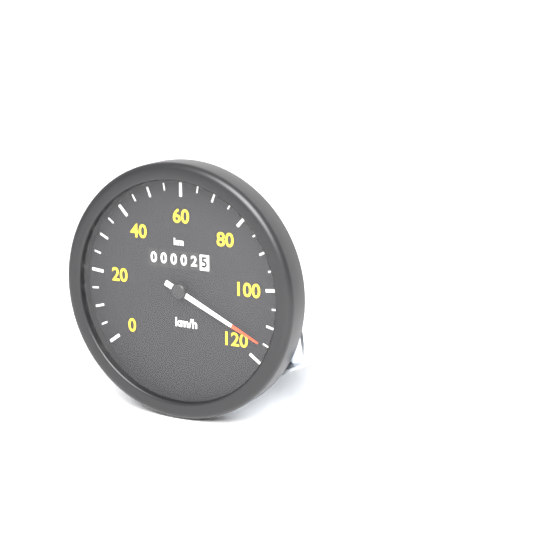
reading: 115 km/h
